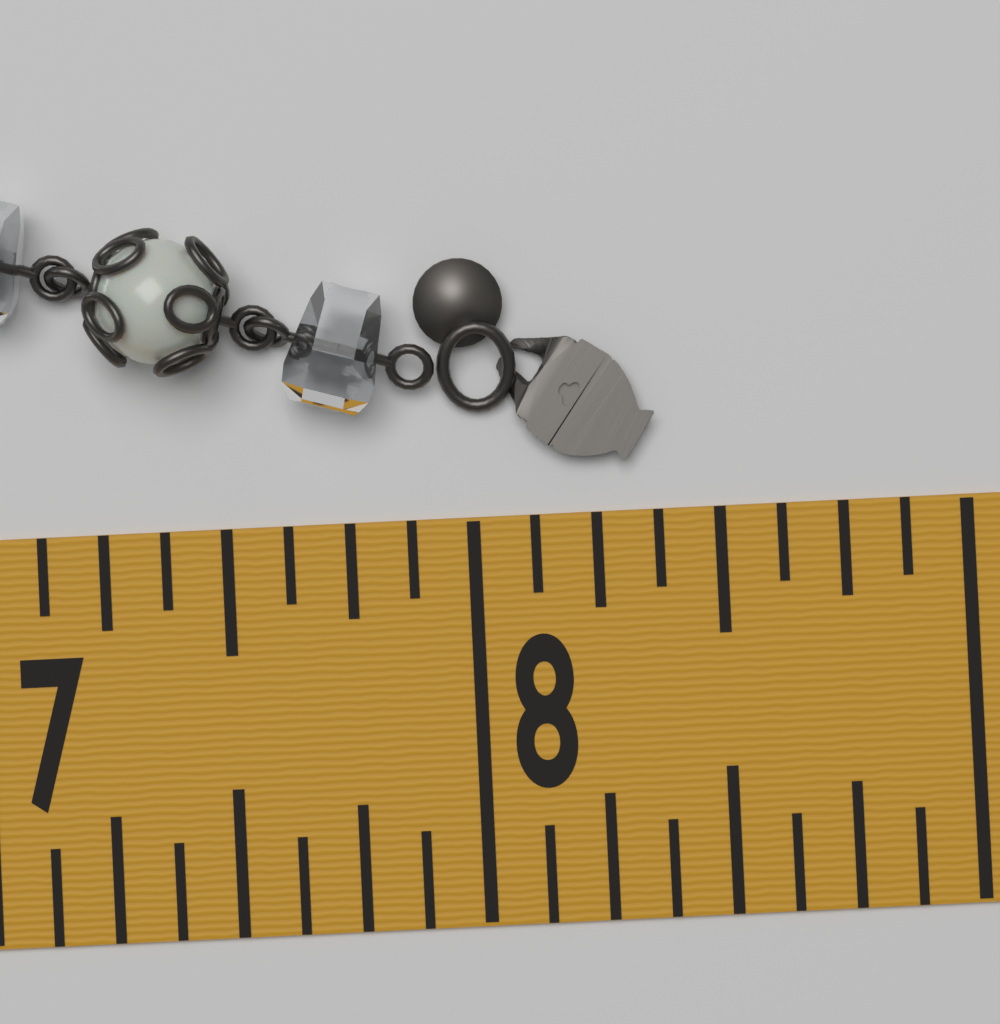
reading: 8.375 in
